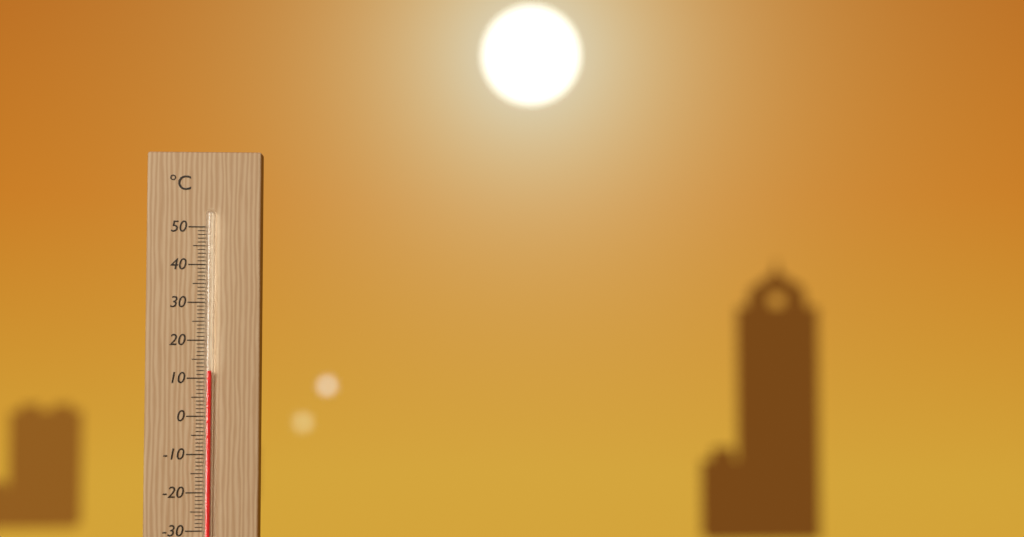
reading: 12 °C
